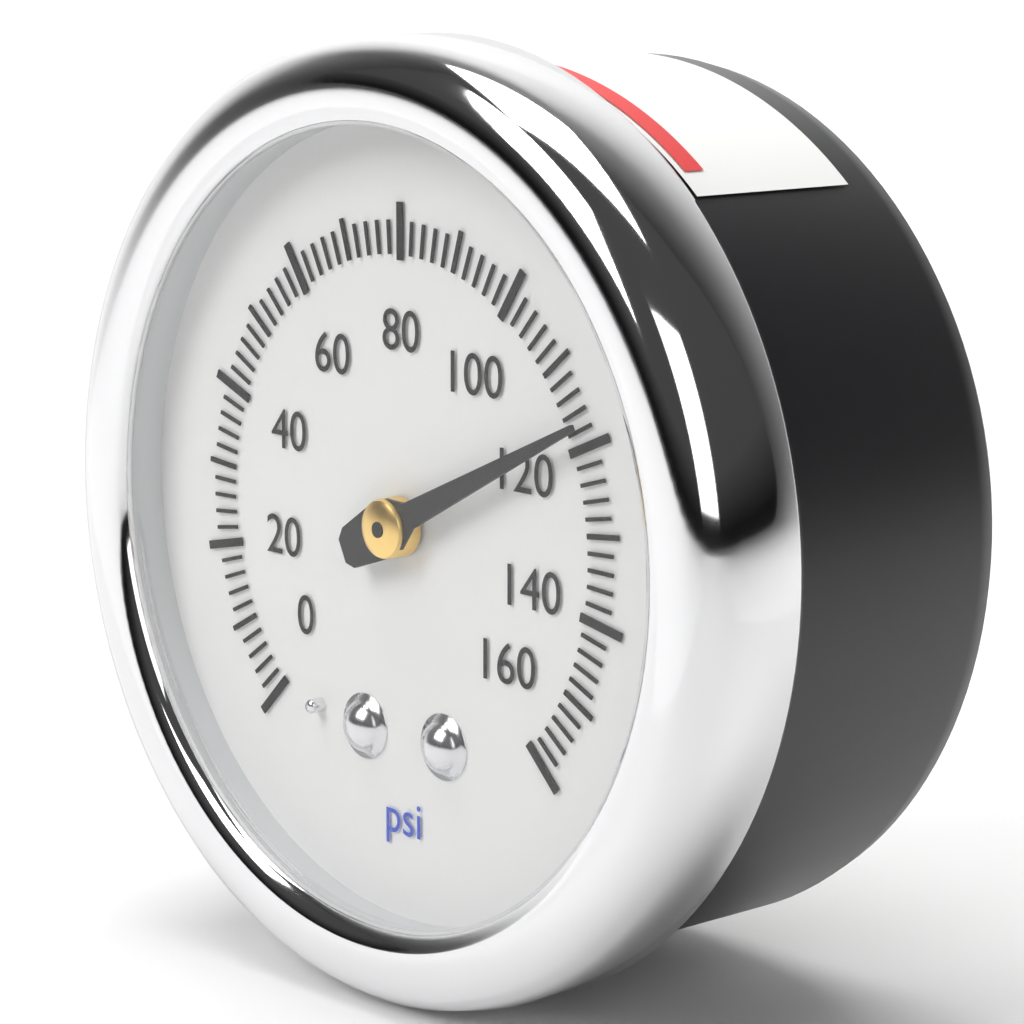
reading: 118 psi
